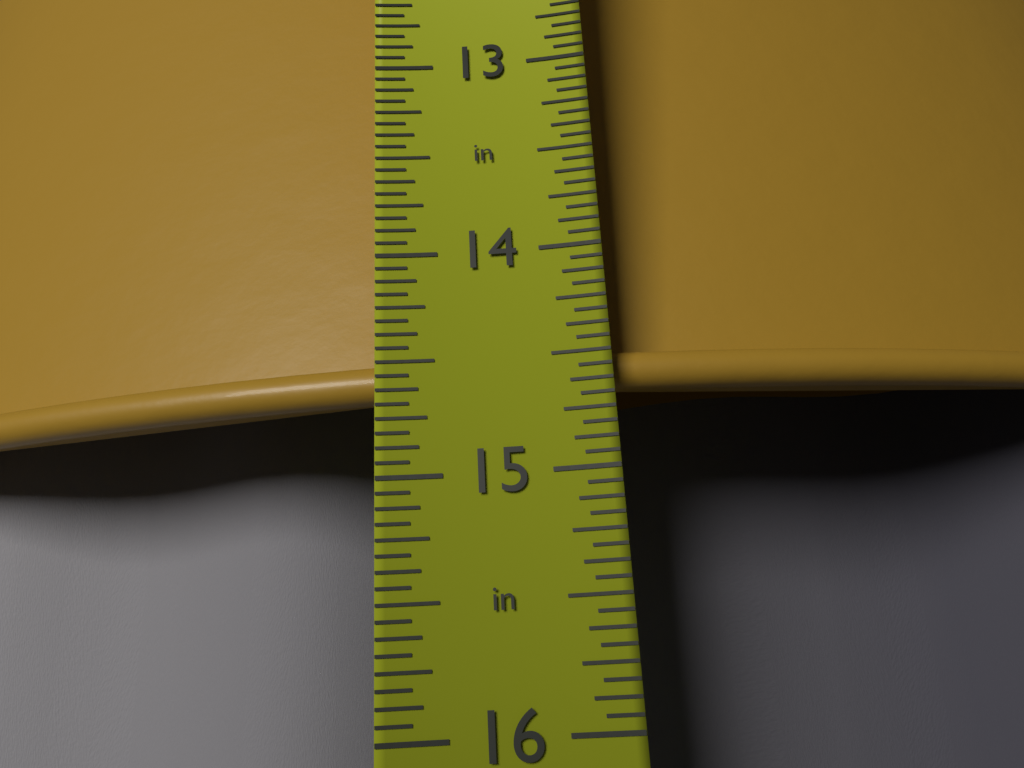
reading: 14.6250 in
